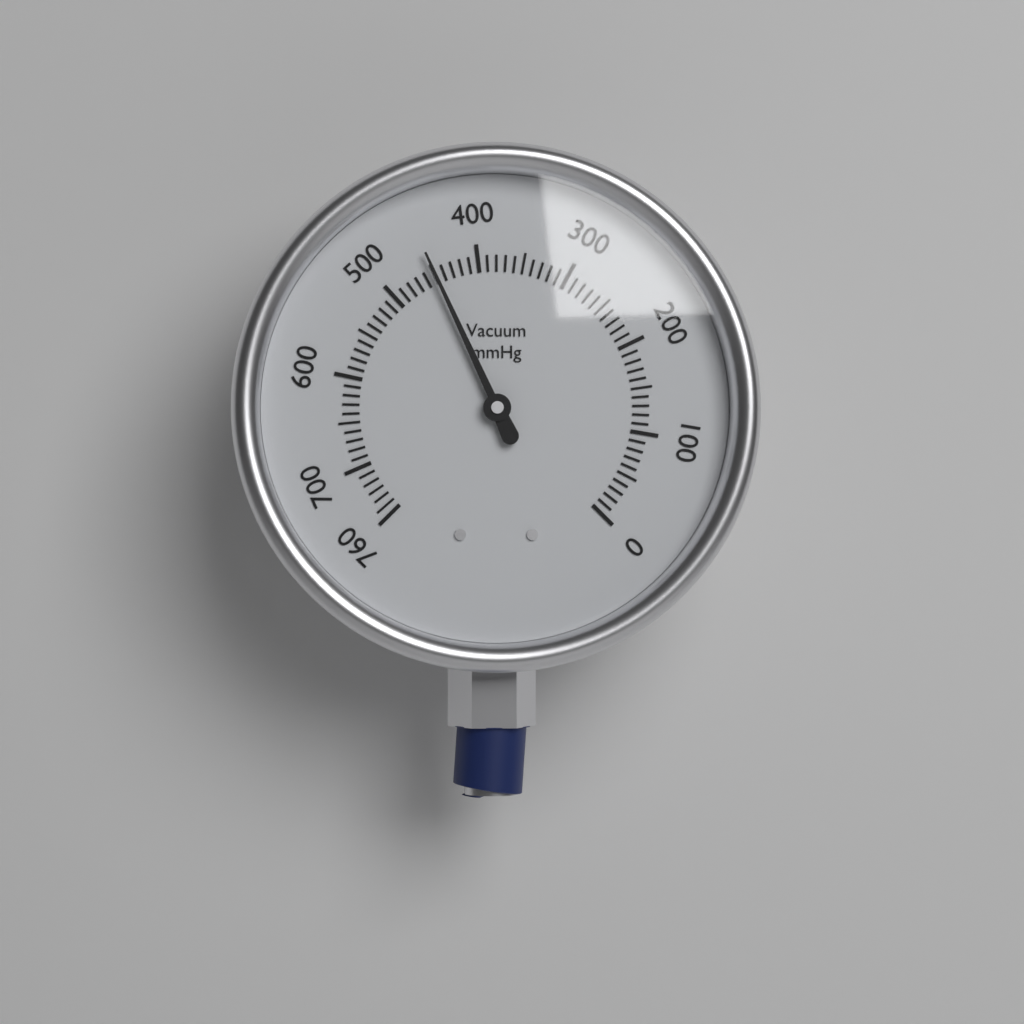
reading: 450 mmHg
